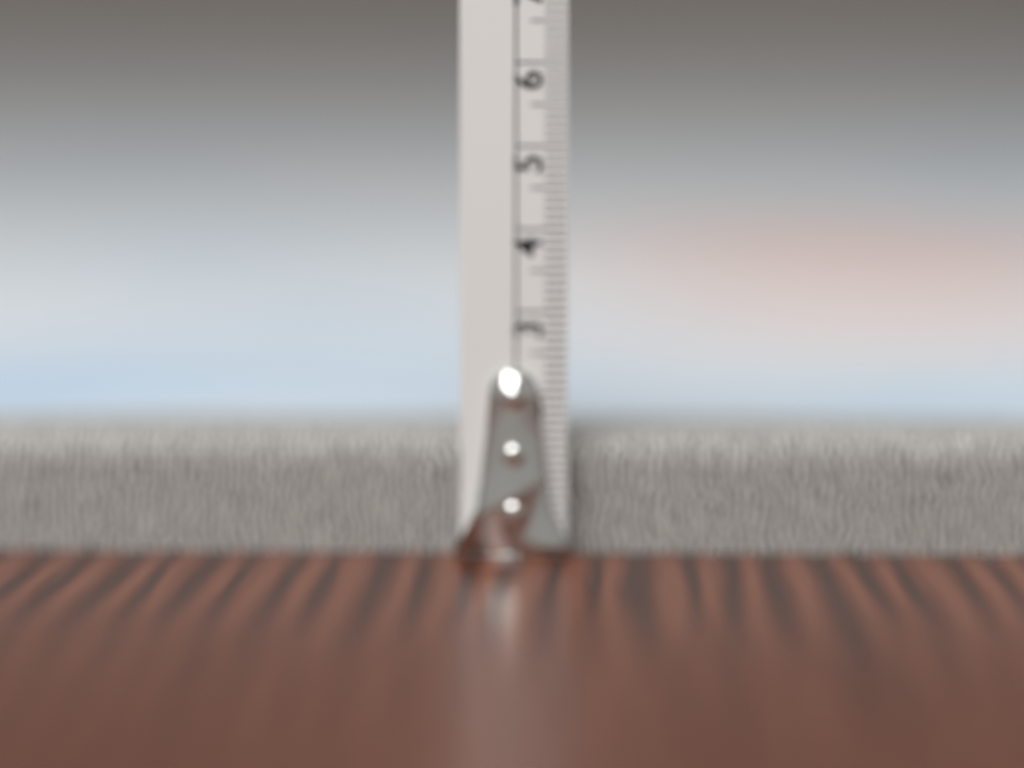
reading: 1.5 cm
